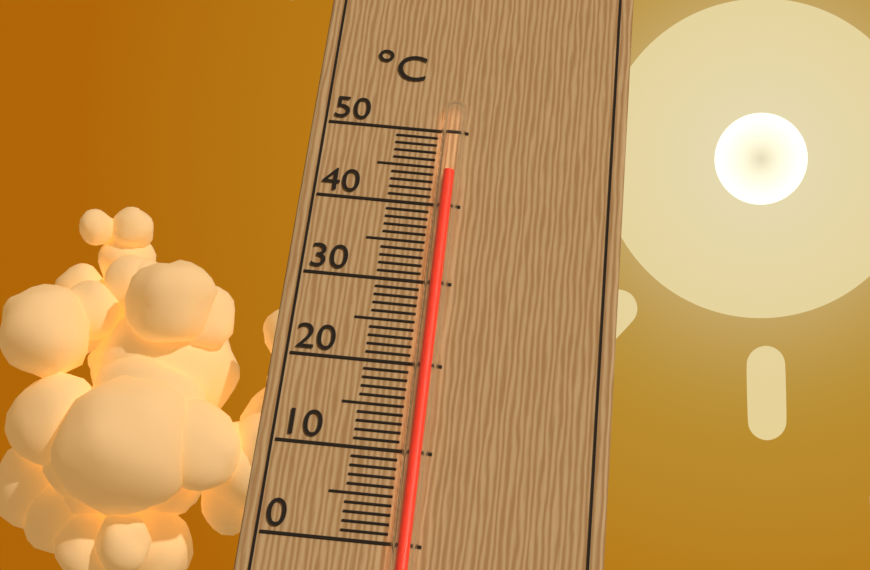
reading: 44 °C
